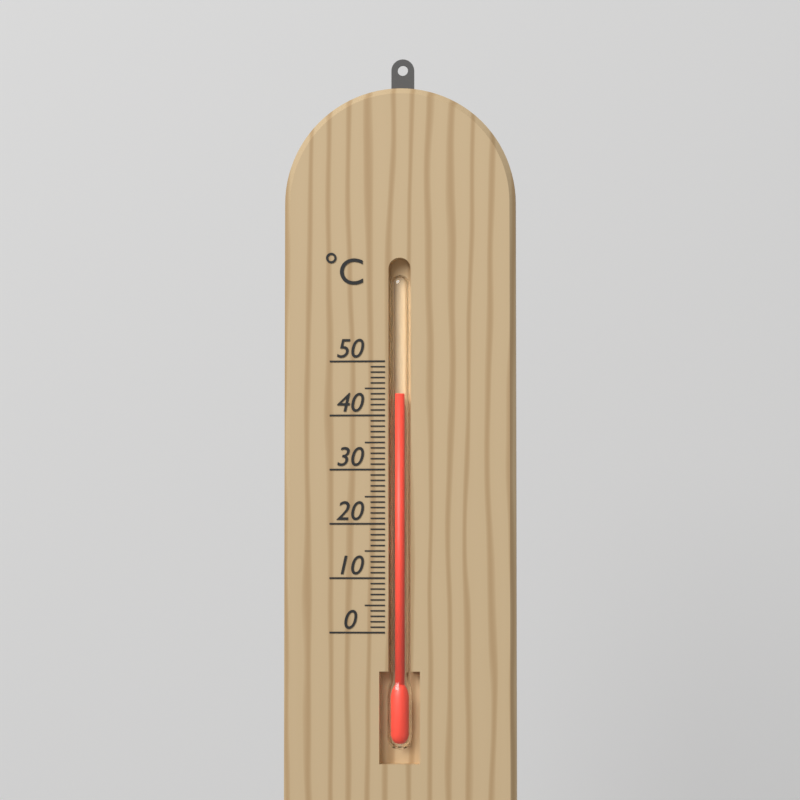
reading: 44 °C
